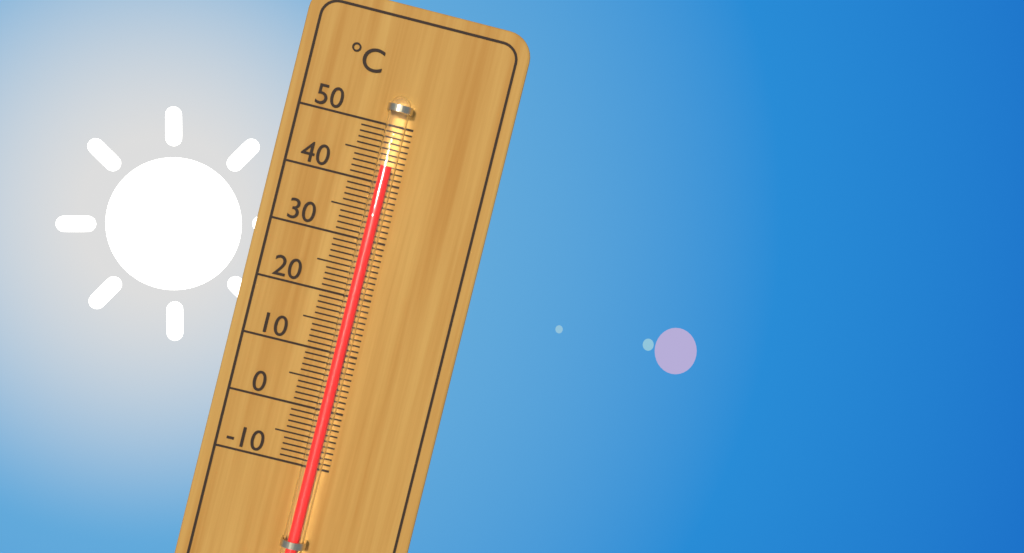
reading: 43 °C
